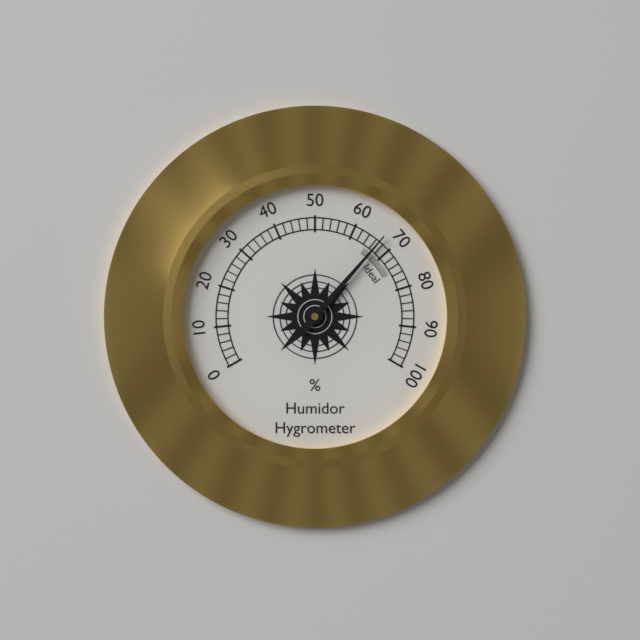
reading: 67 %
